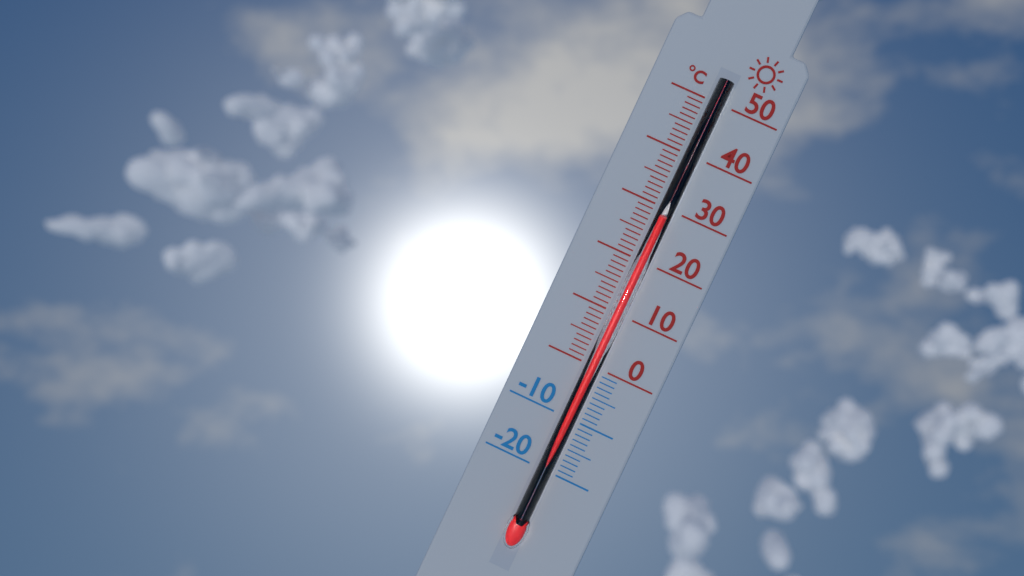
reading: 28 °C
